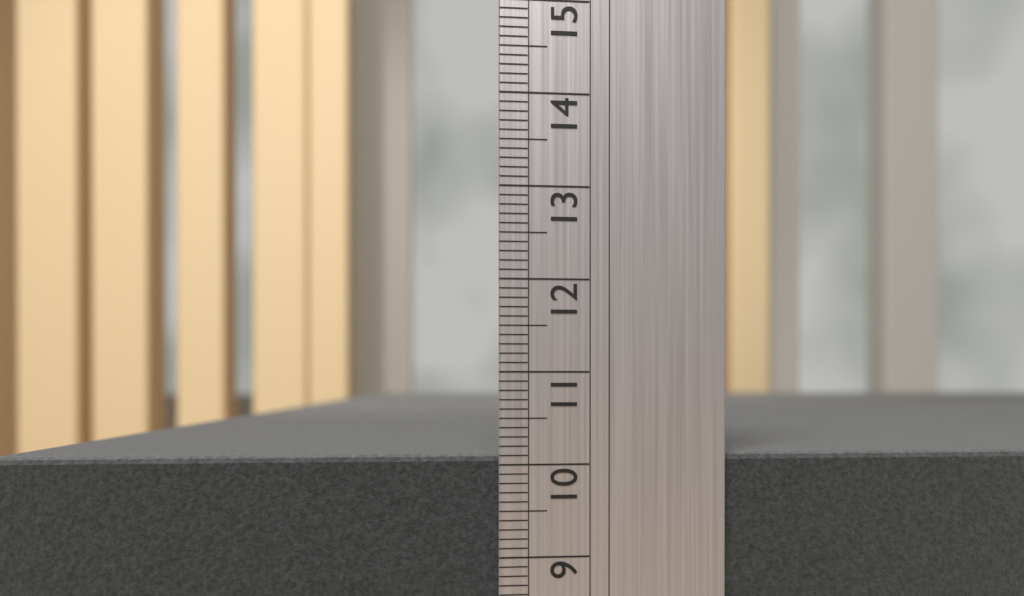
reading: 10.1 (no unit)
